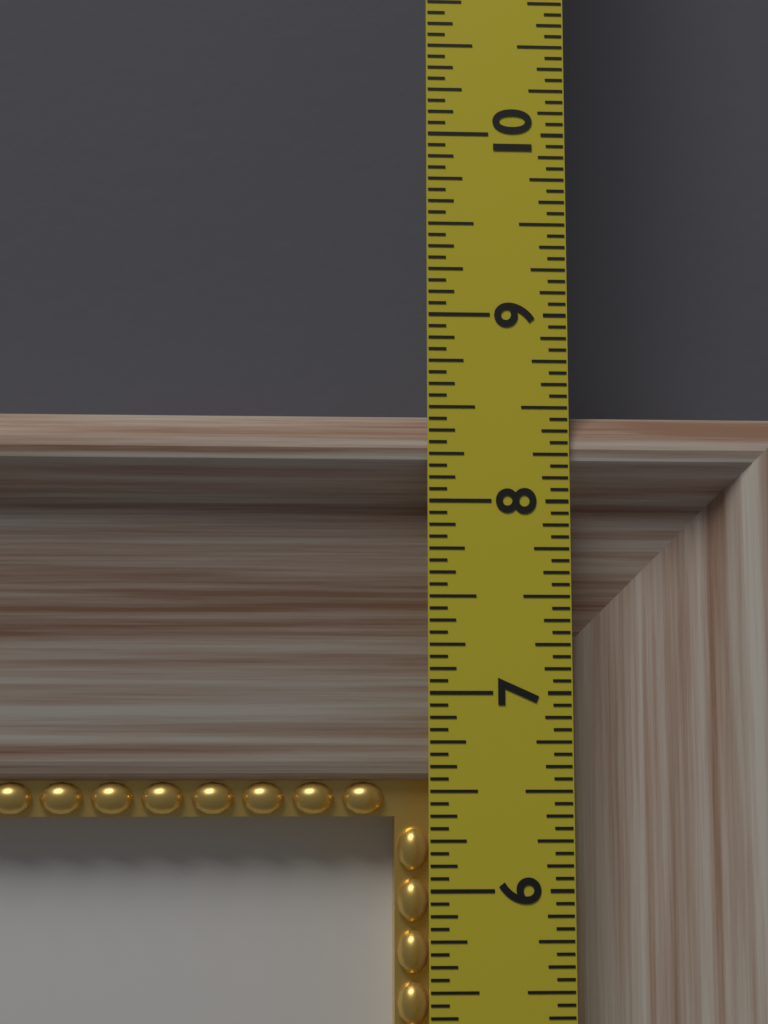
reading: 8.5000 in
